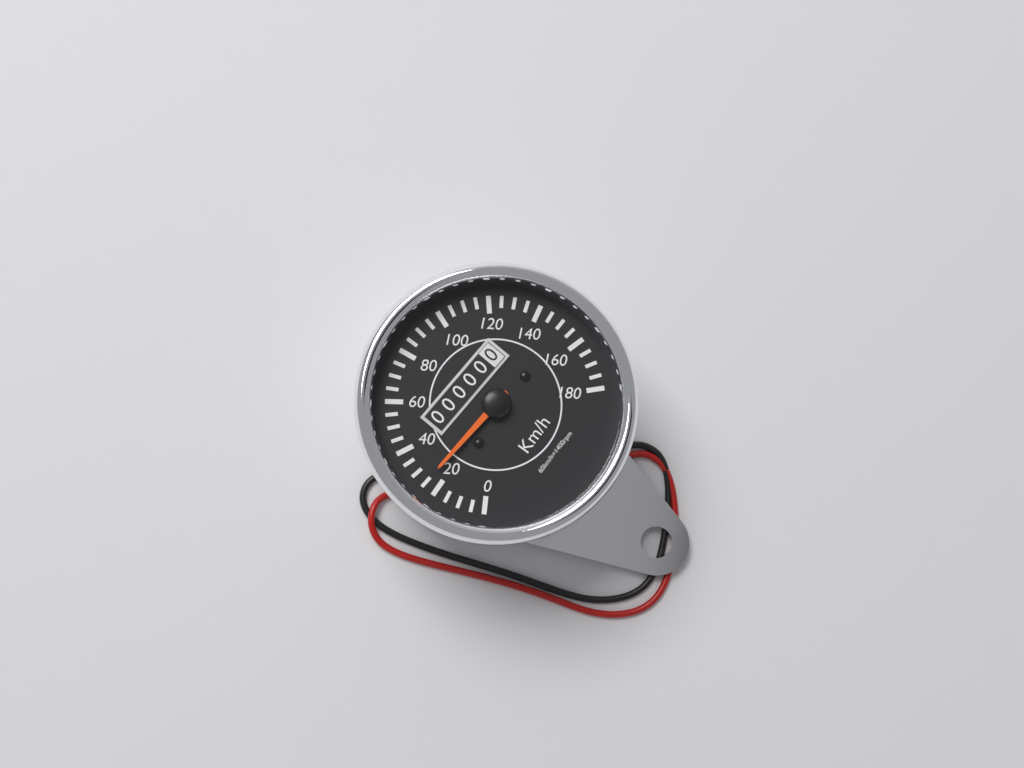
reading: 25 km/h
